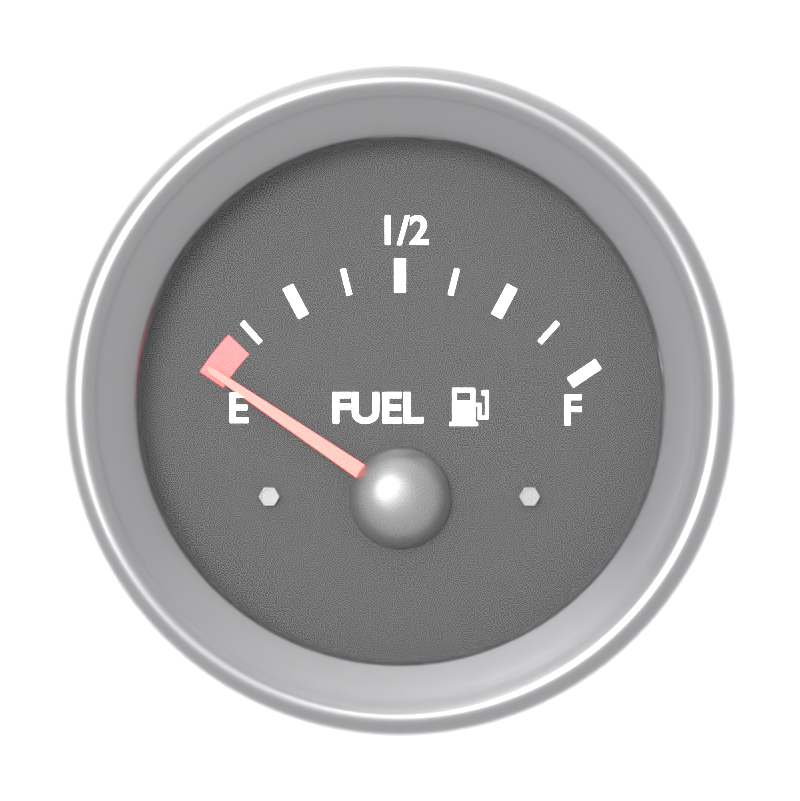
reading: 0.000 (no unit)
